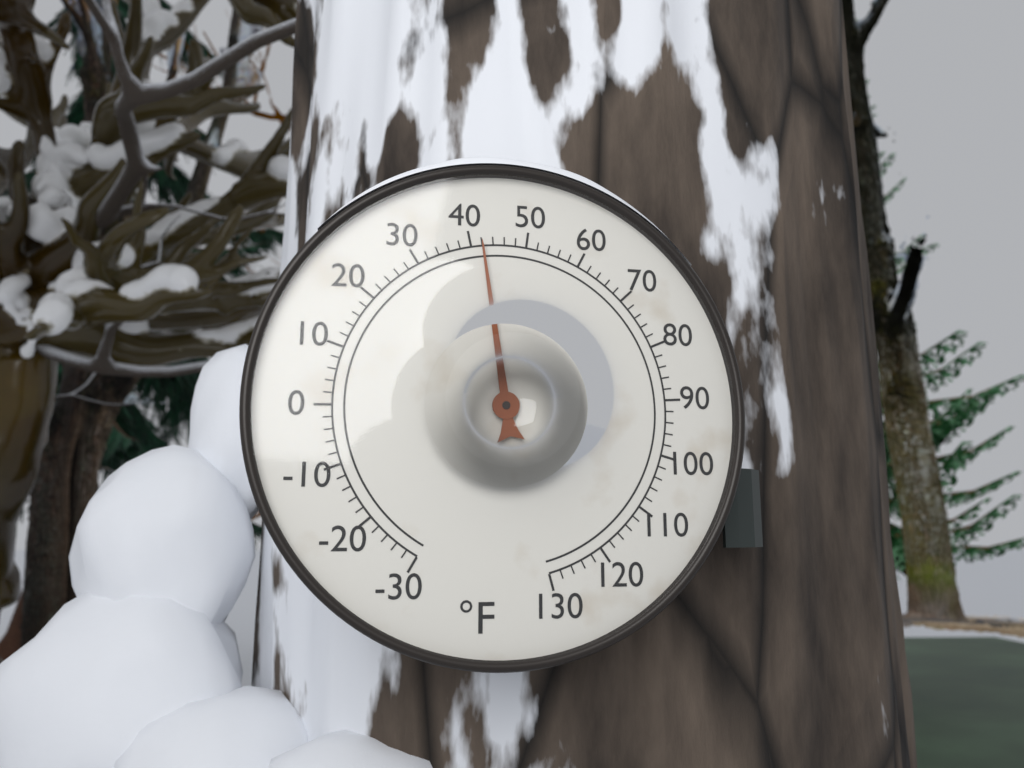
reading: 42 °F
